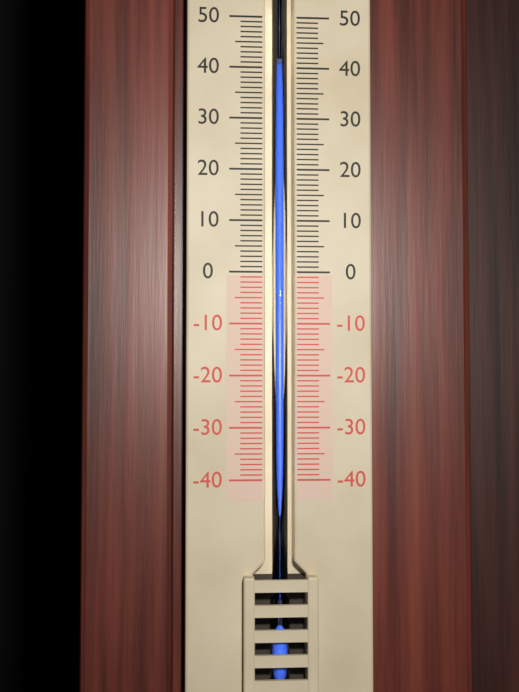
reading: 40 (no unit)
